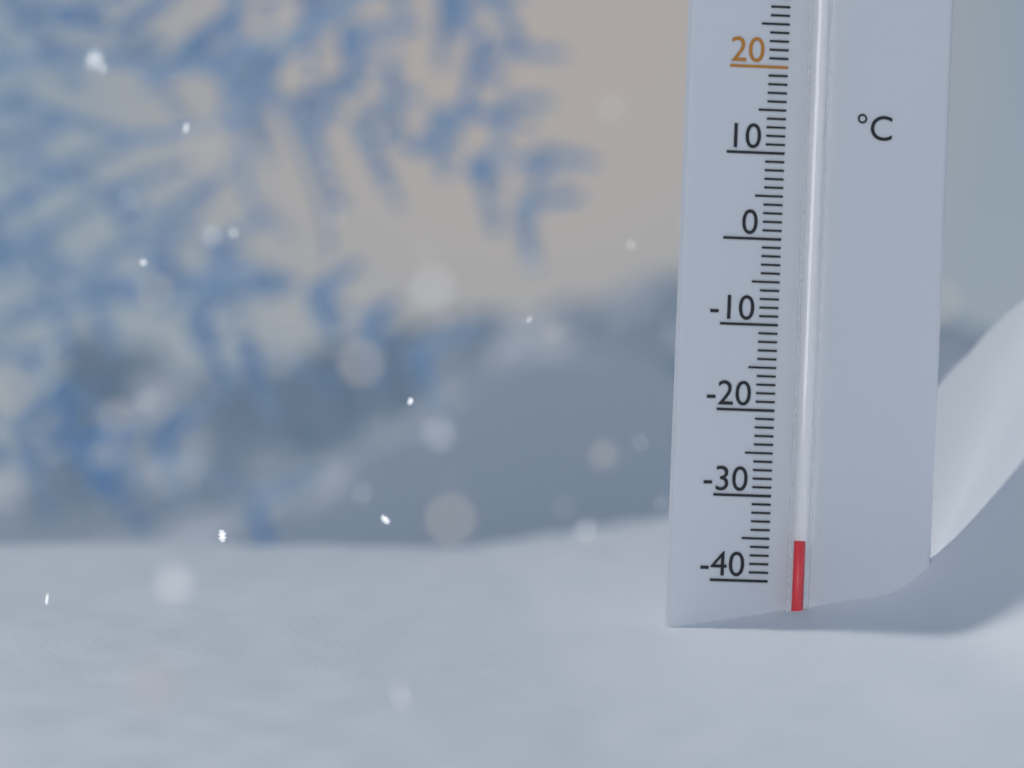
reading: -35 °C
